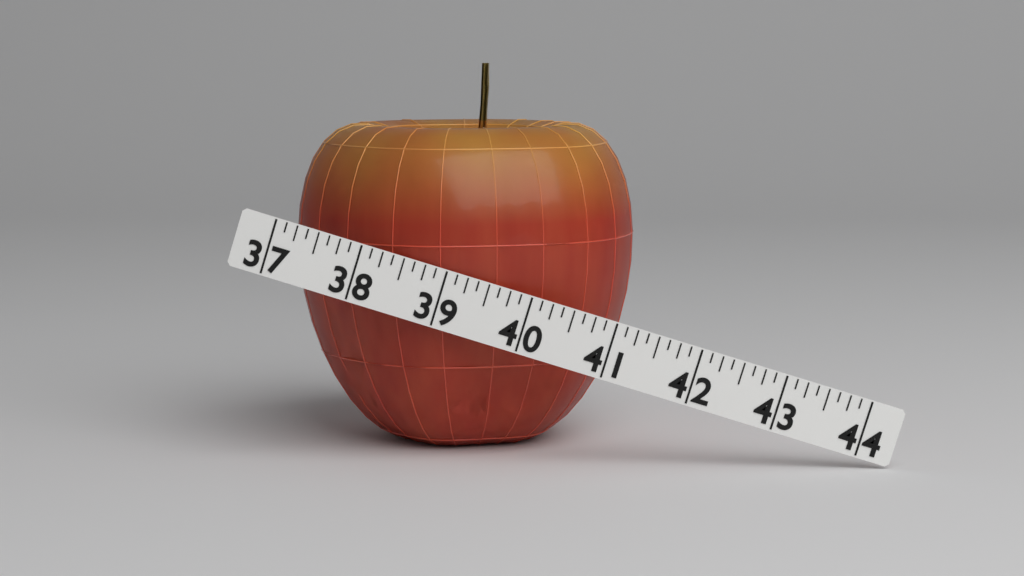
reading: 41.125 (no unit)
